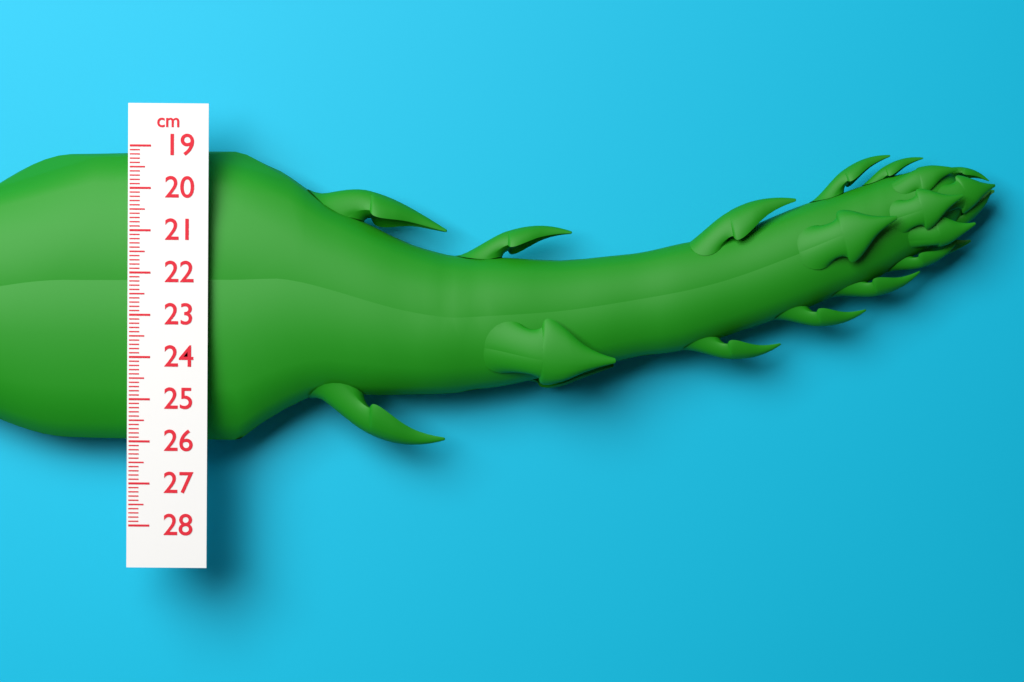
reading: 26.1 cm
